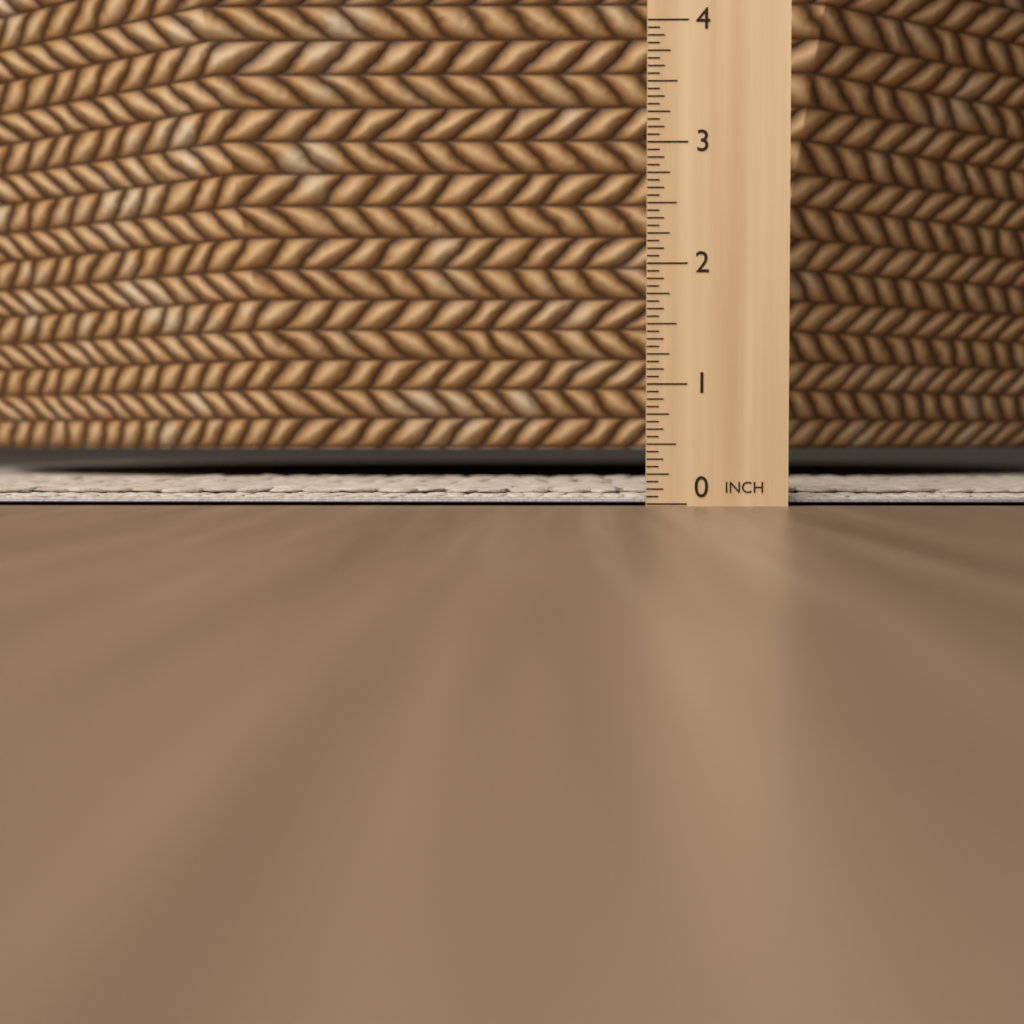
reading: 0.1250 in
